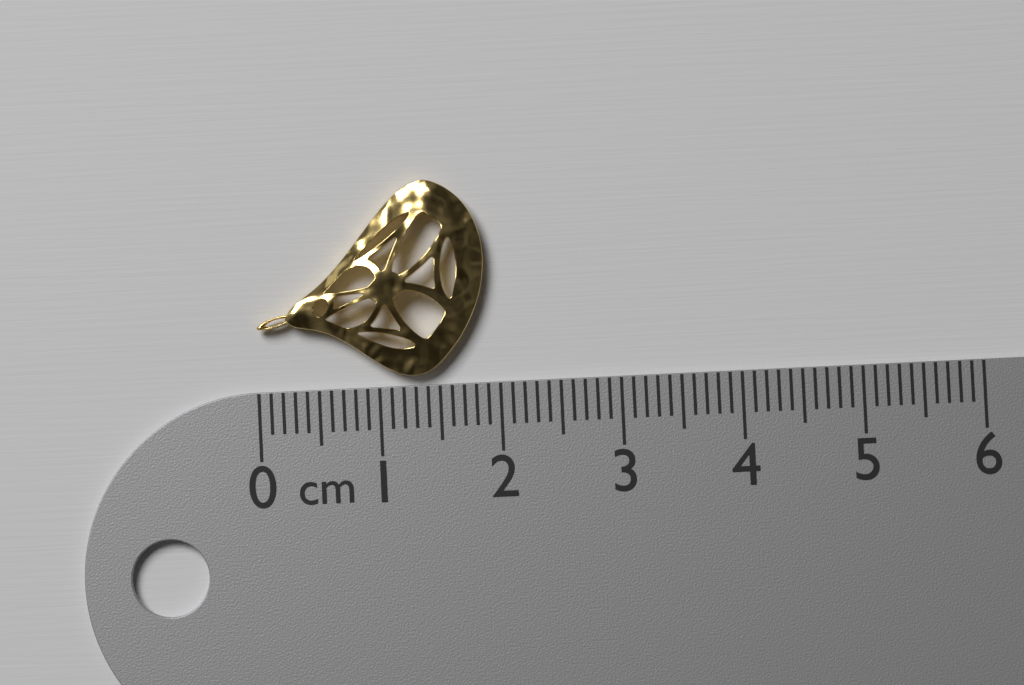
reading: 1.9 cm
